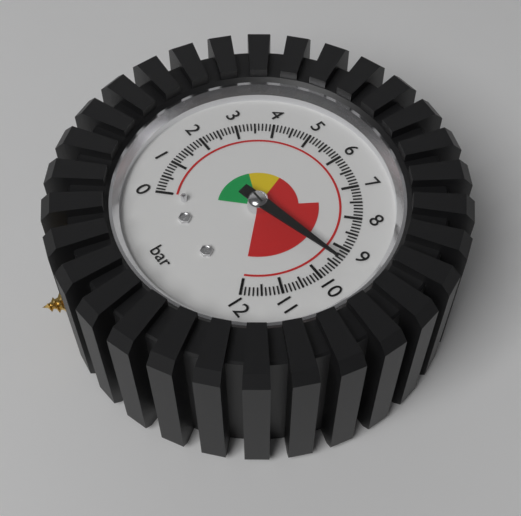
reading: 9.4 bar
